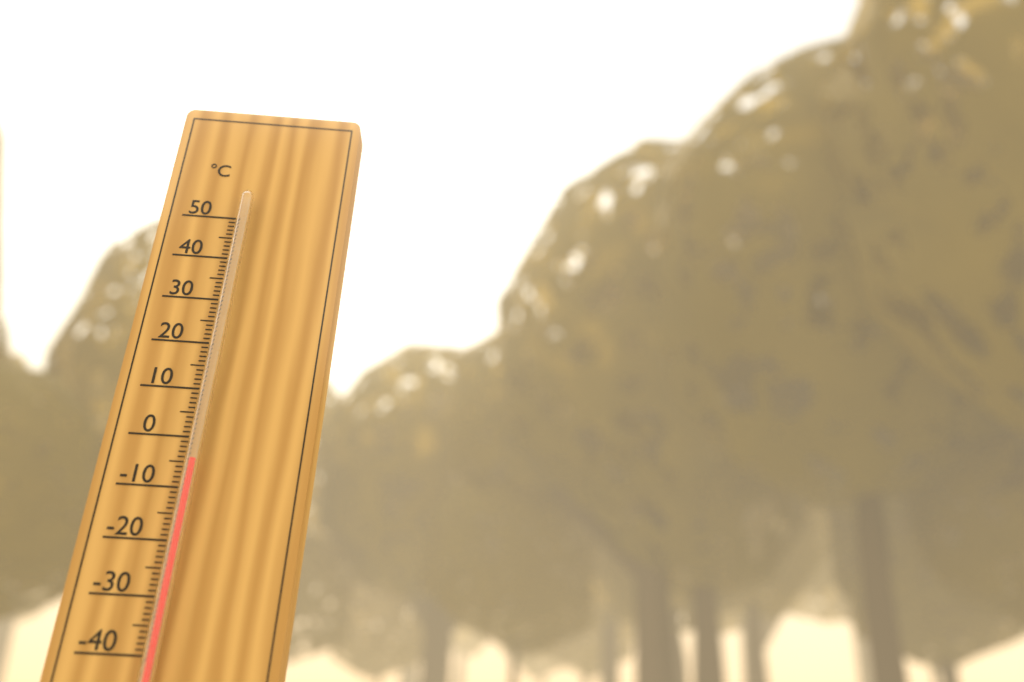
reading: -5 °C
